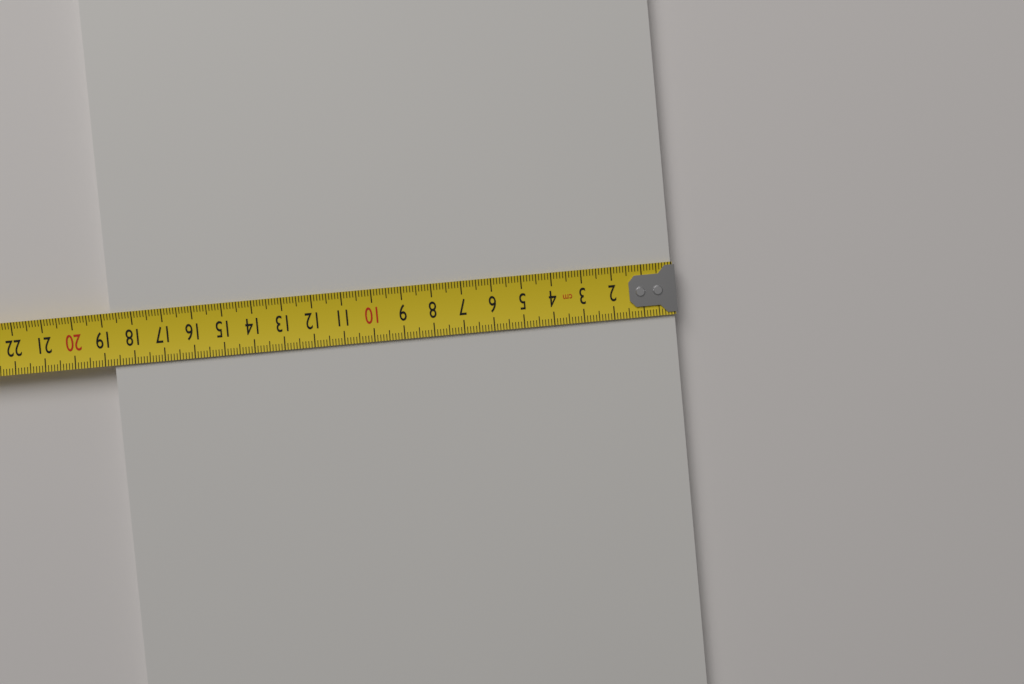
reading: 18.7 cm
